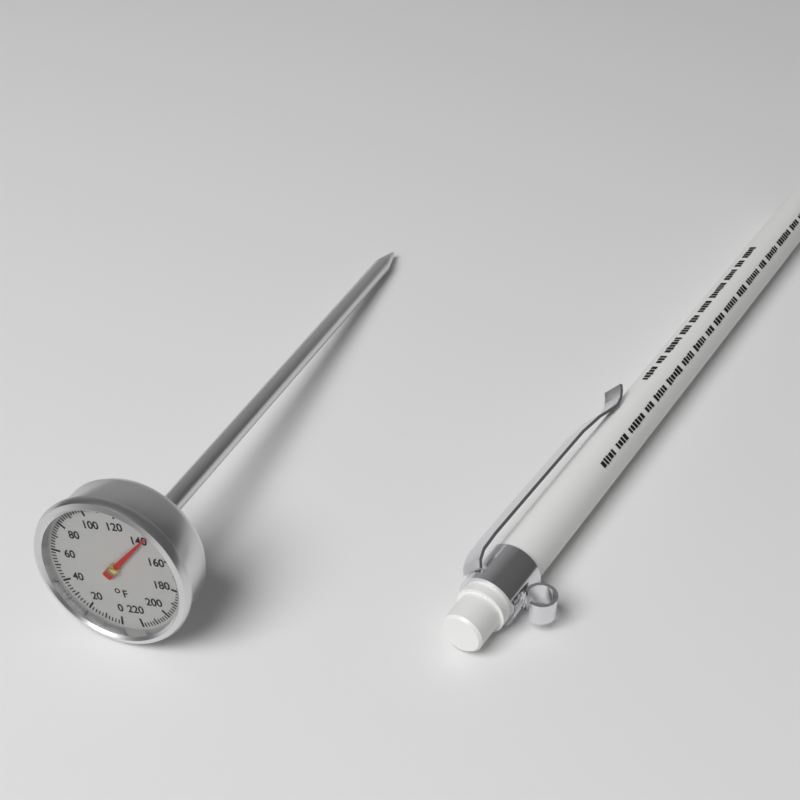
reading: 142 °F
